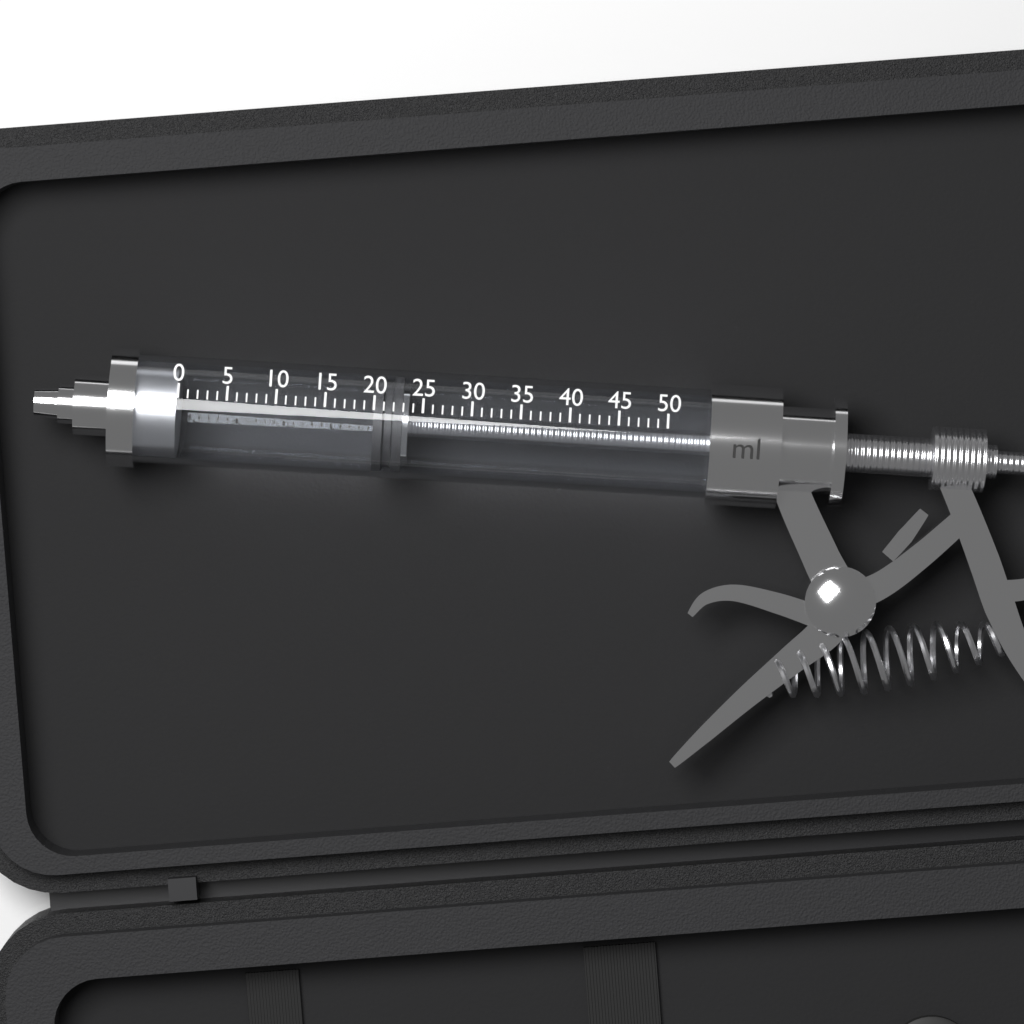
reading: 20 ml
